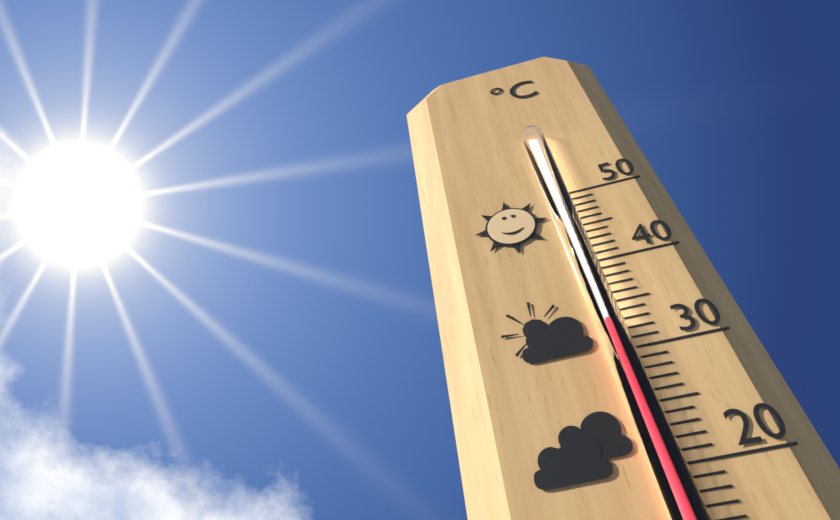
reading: 33 °C
